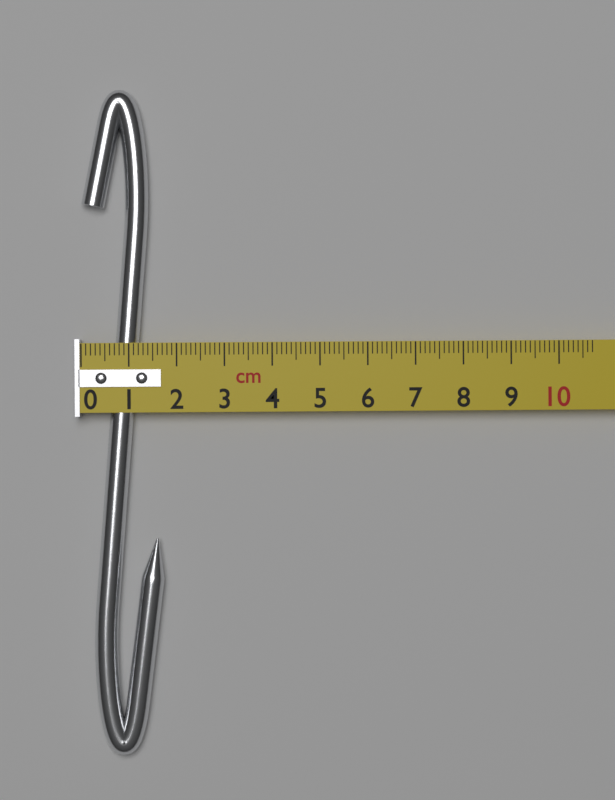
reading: 1.7 cm
